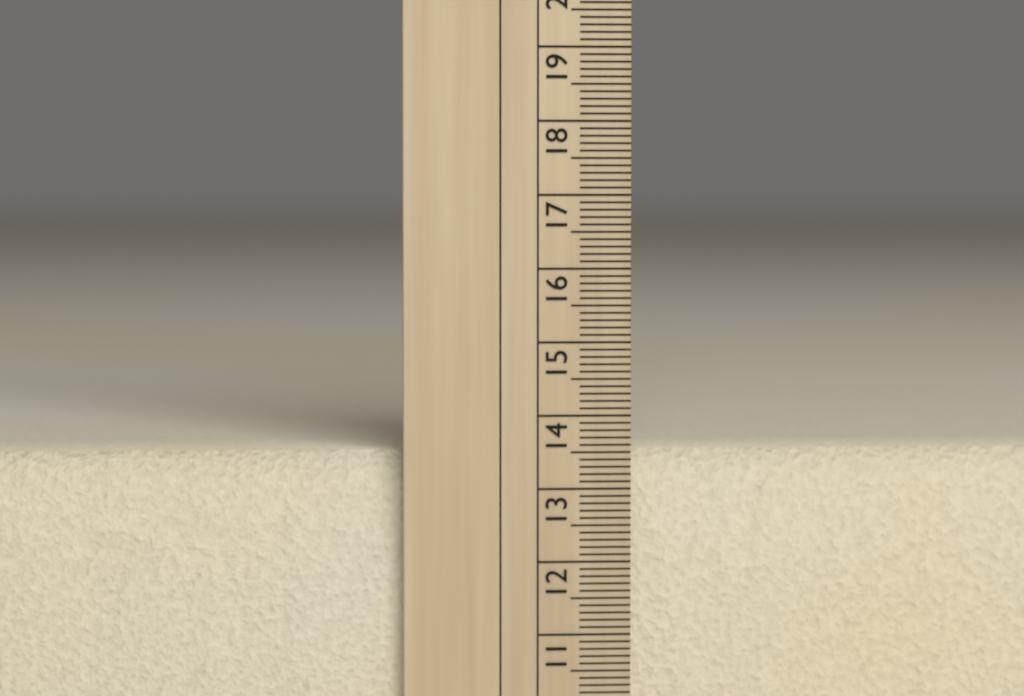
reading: 13.5 cm
